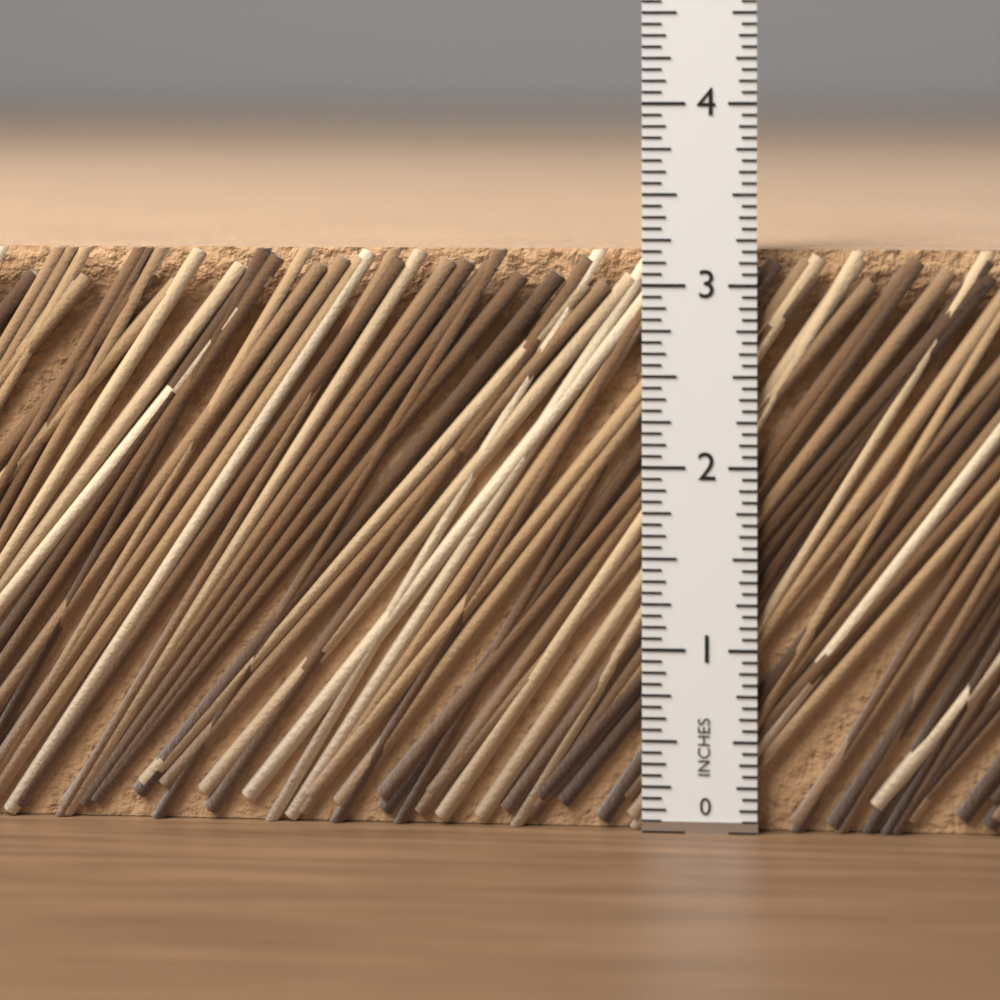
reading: 3.1875 in
